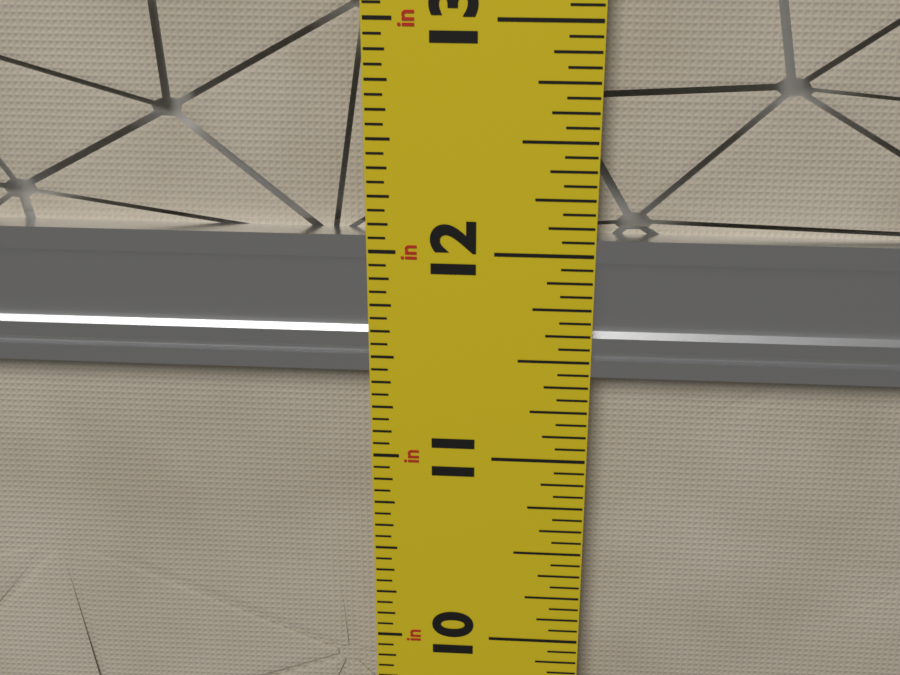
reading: 12.0625 in
